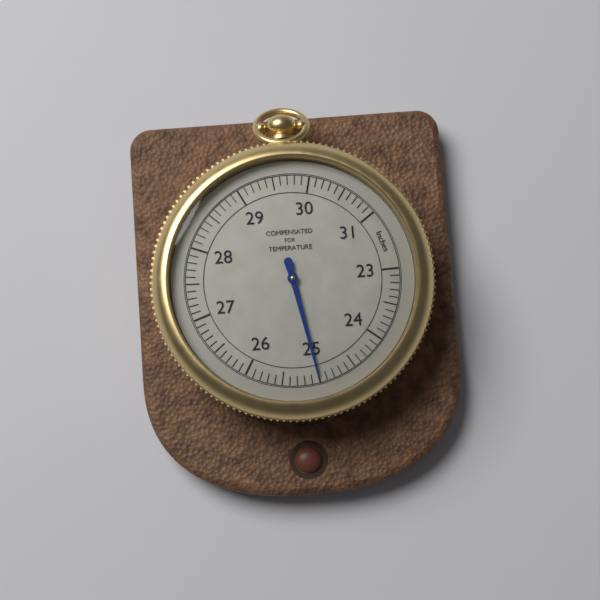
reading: 25.0 inches
